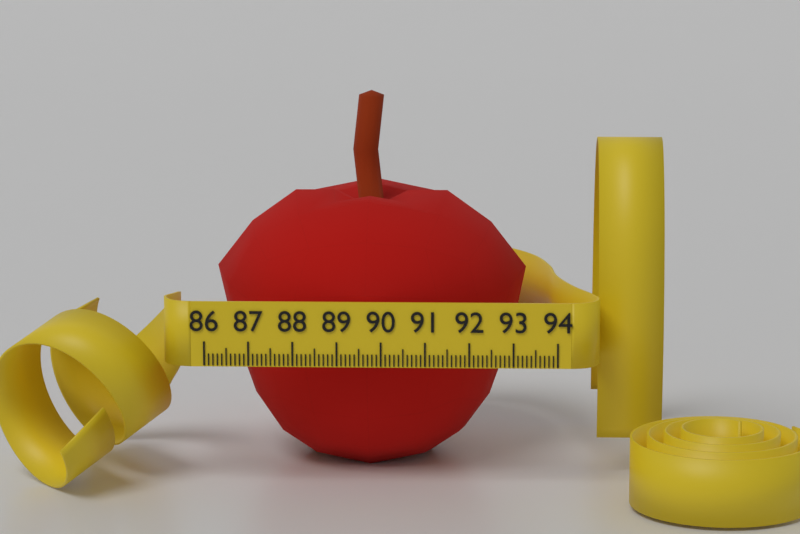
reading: 93.3 (no unit)
